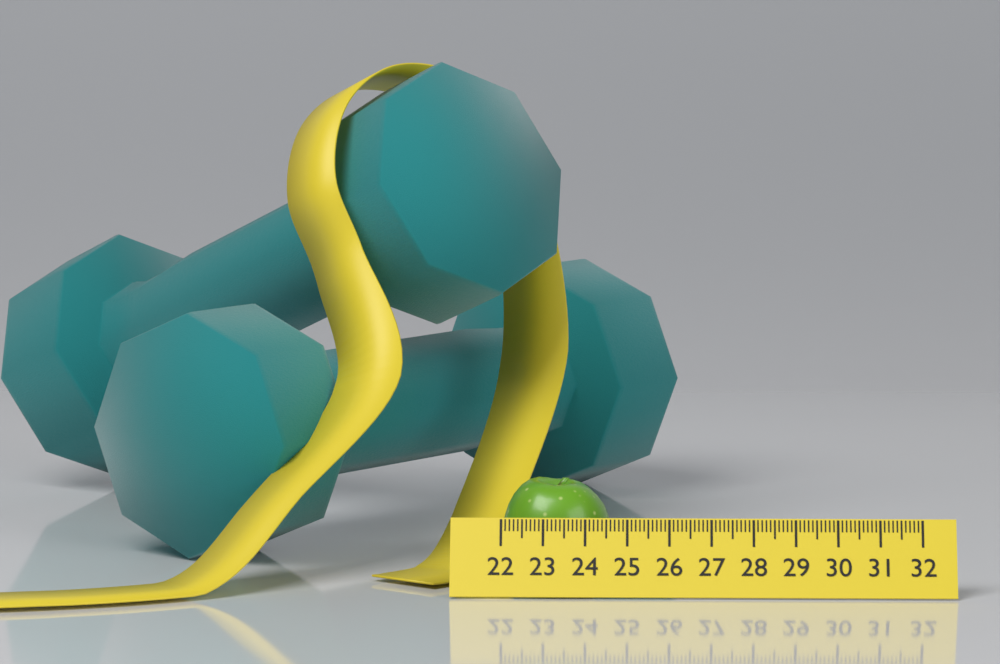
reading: 24.6 (no unit)
